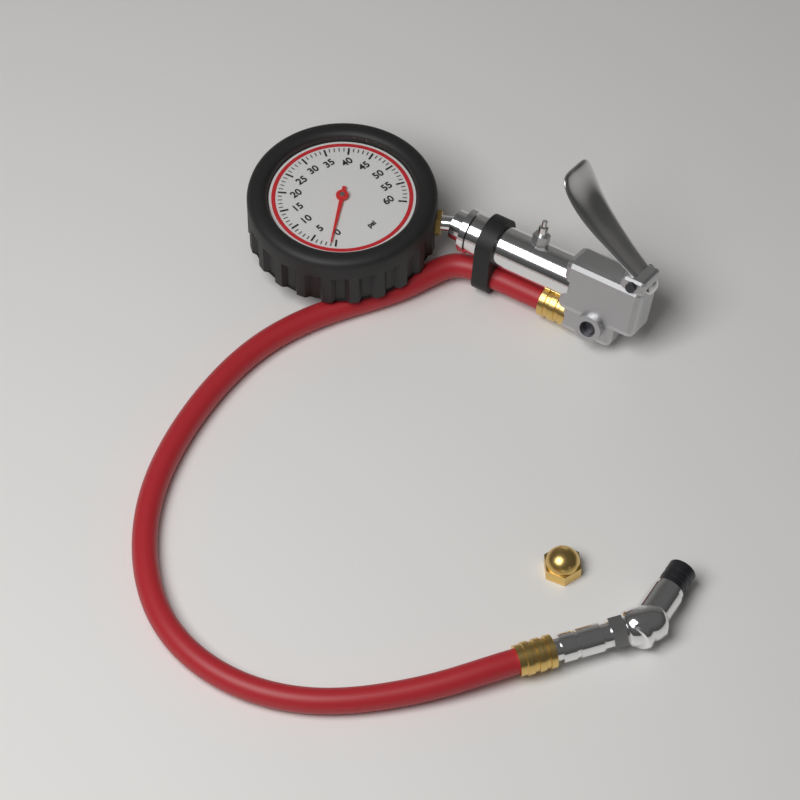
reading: 1 psi
